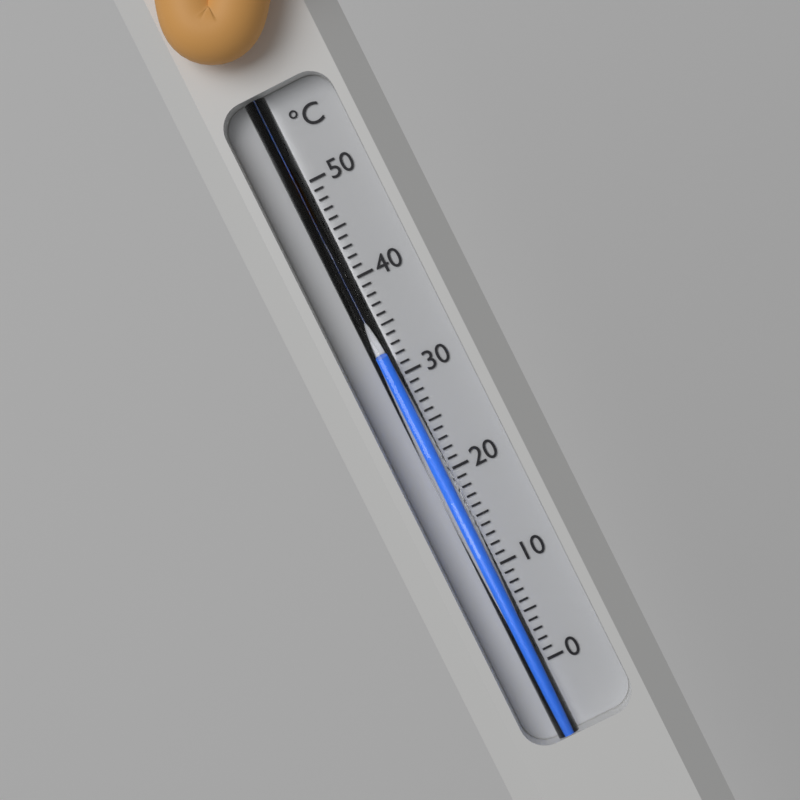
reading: 32 °C
